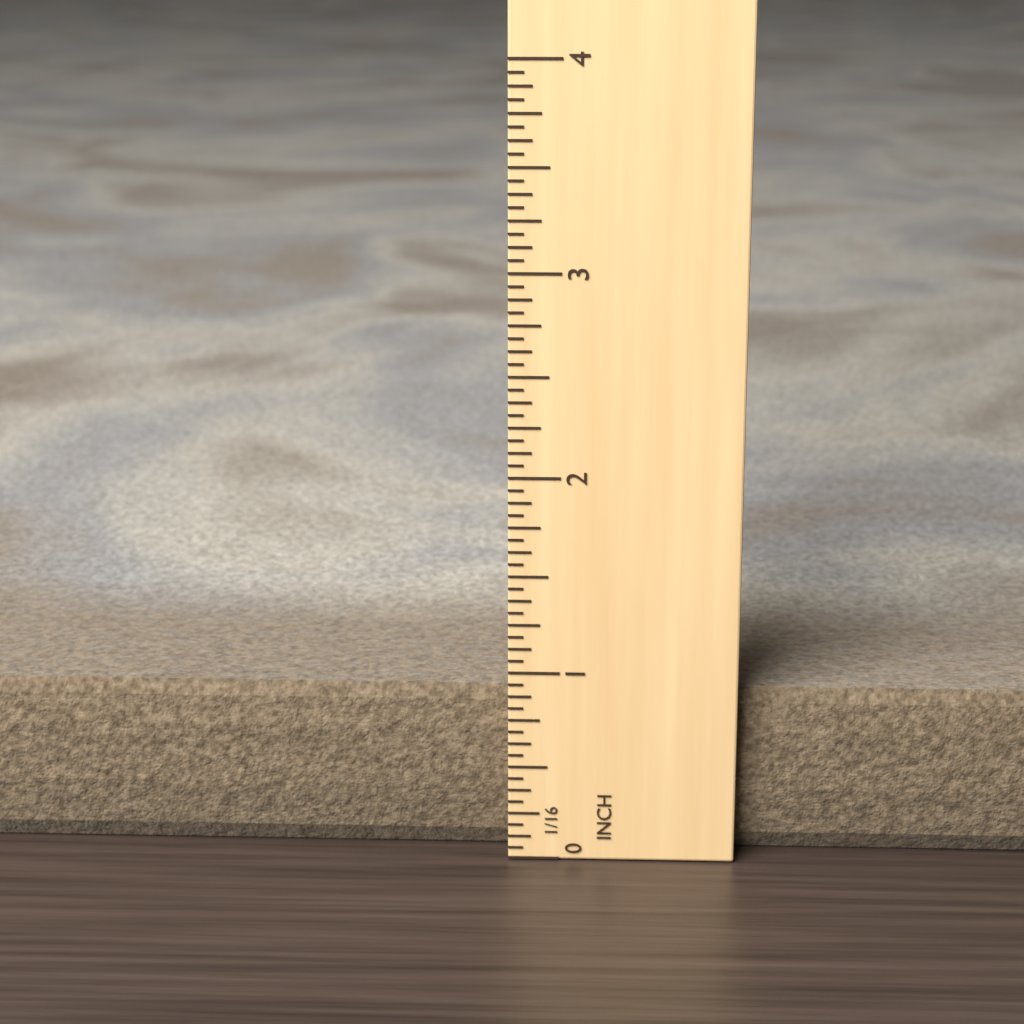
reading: 0.8750 in
